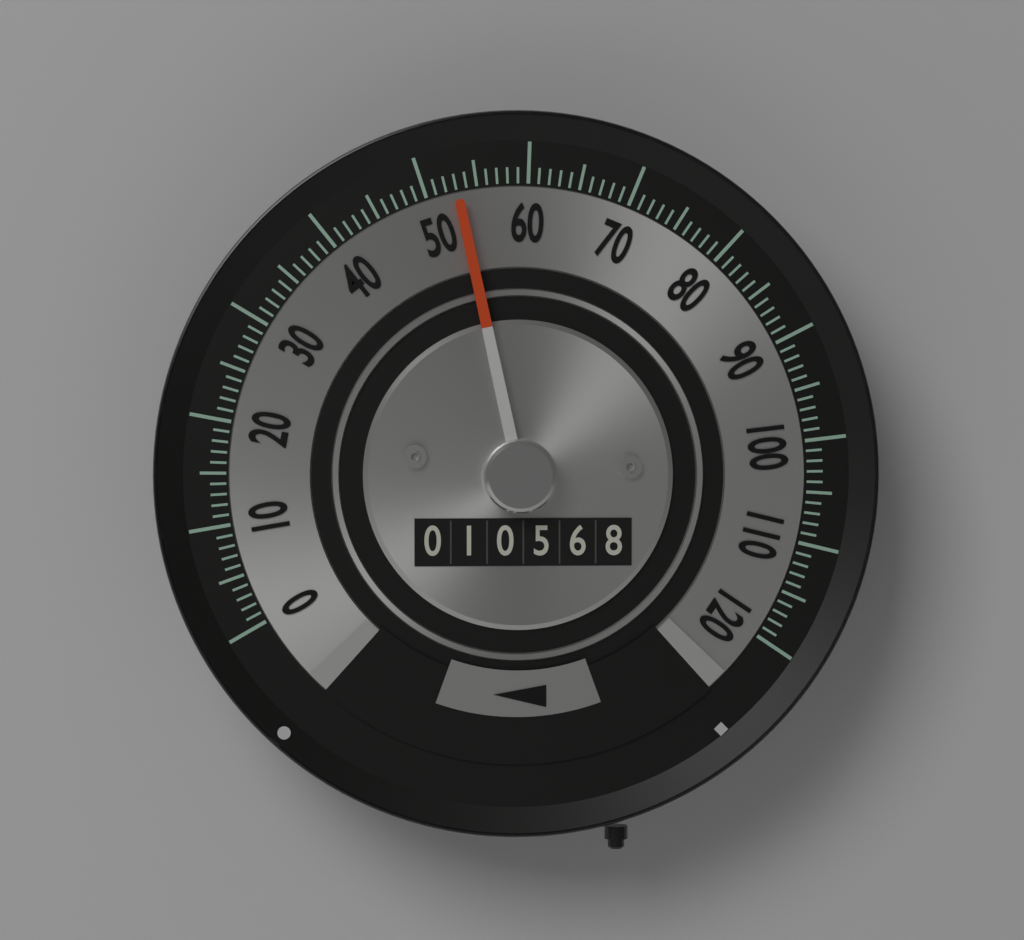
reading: 53 (no unit)
